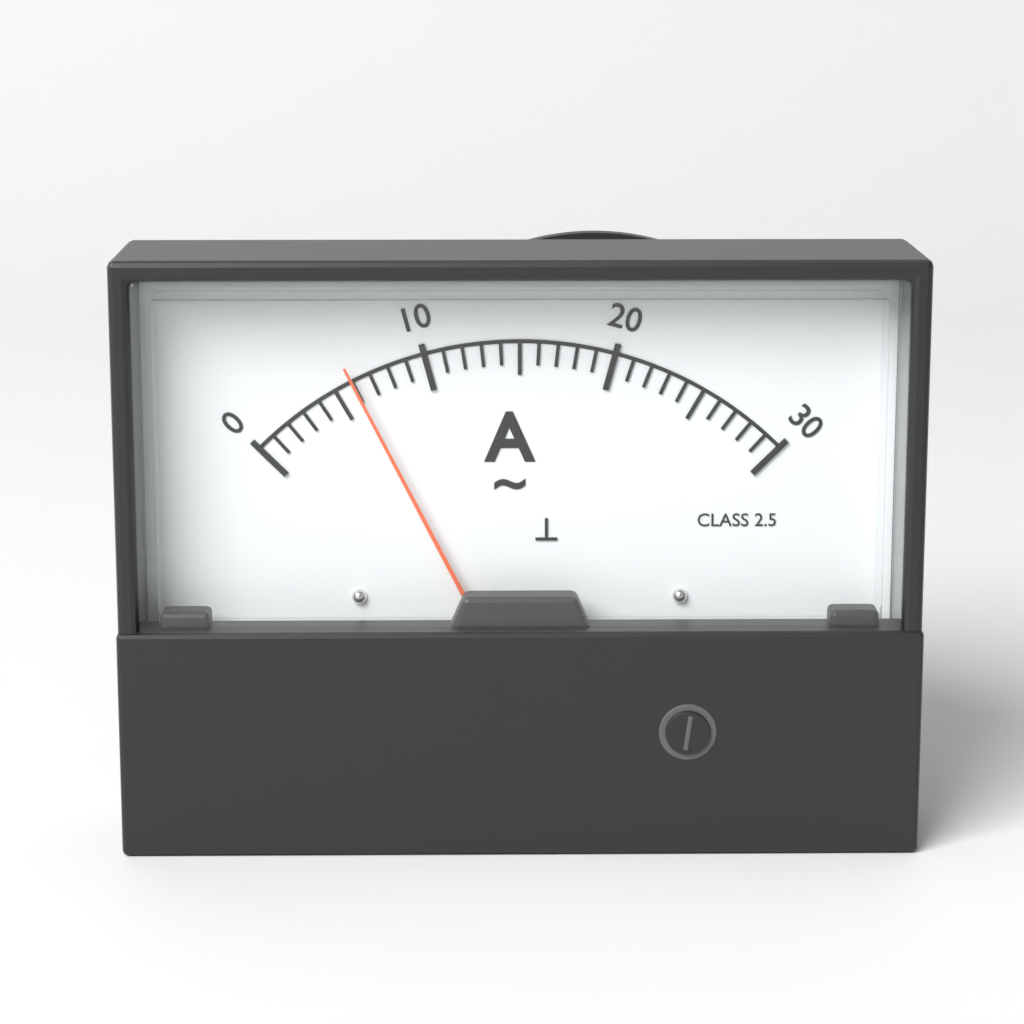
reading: 6 A
